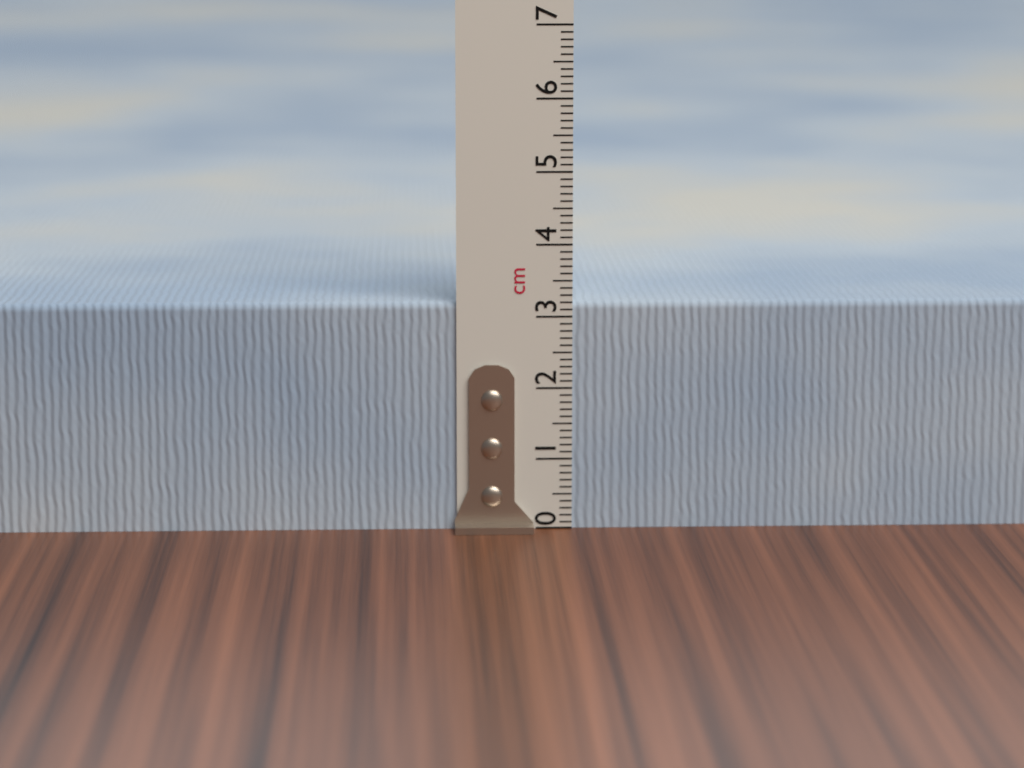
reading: 3.2 cm
